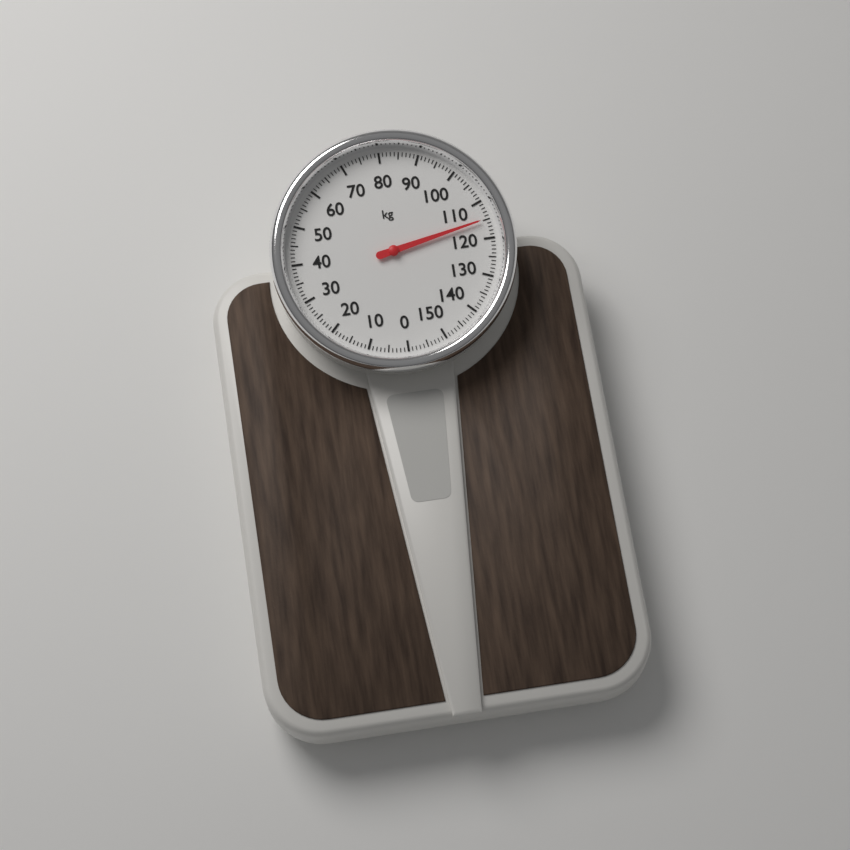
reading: 115 kg
